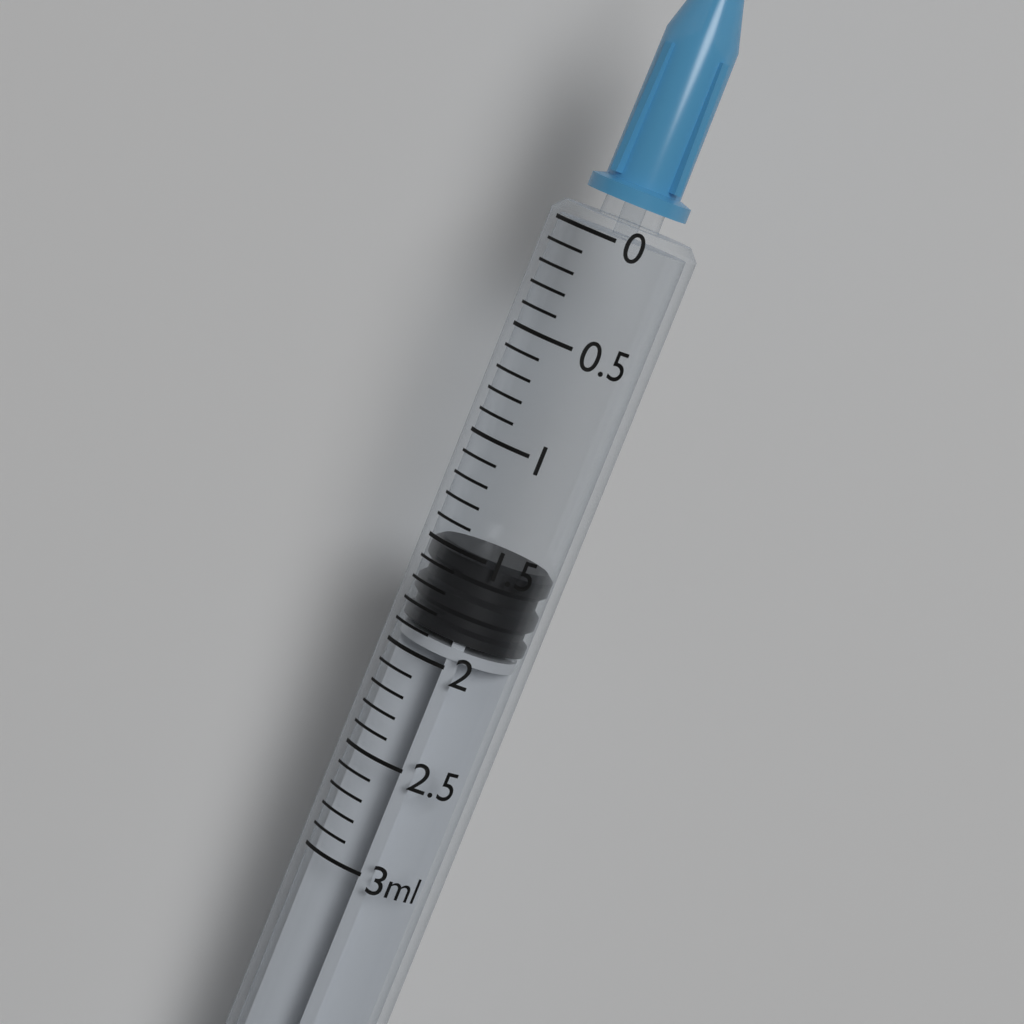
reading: 1.5 ml
